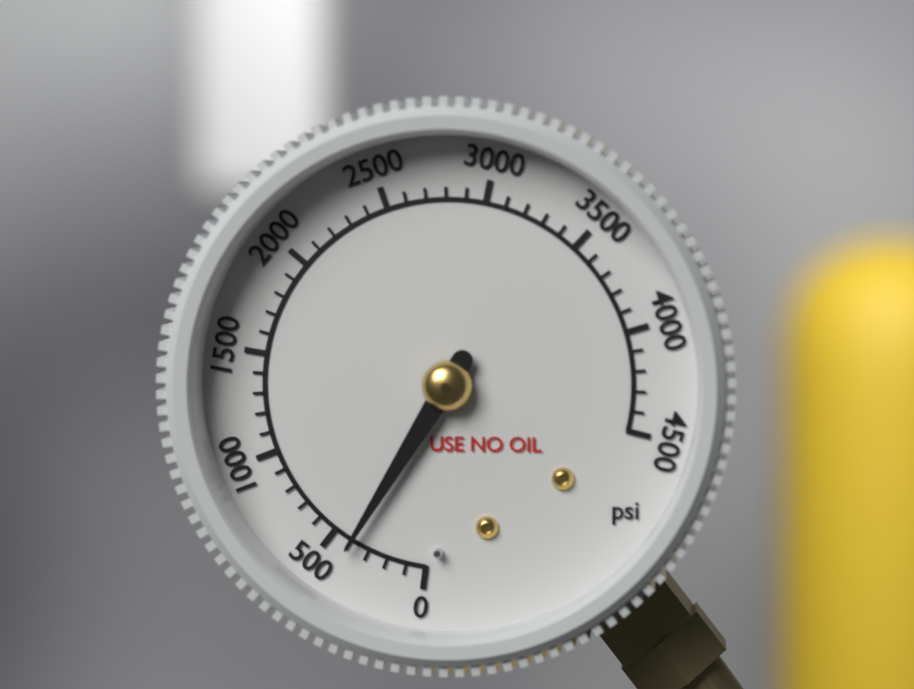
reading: 400 psi
